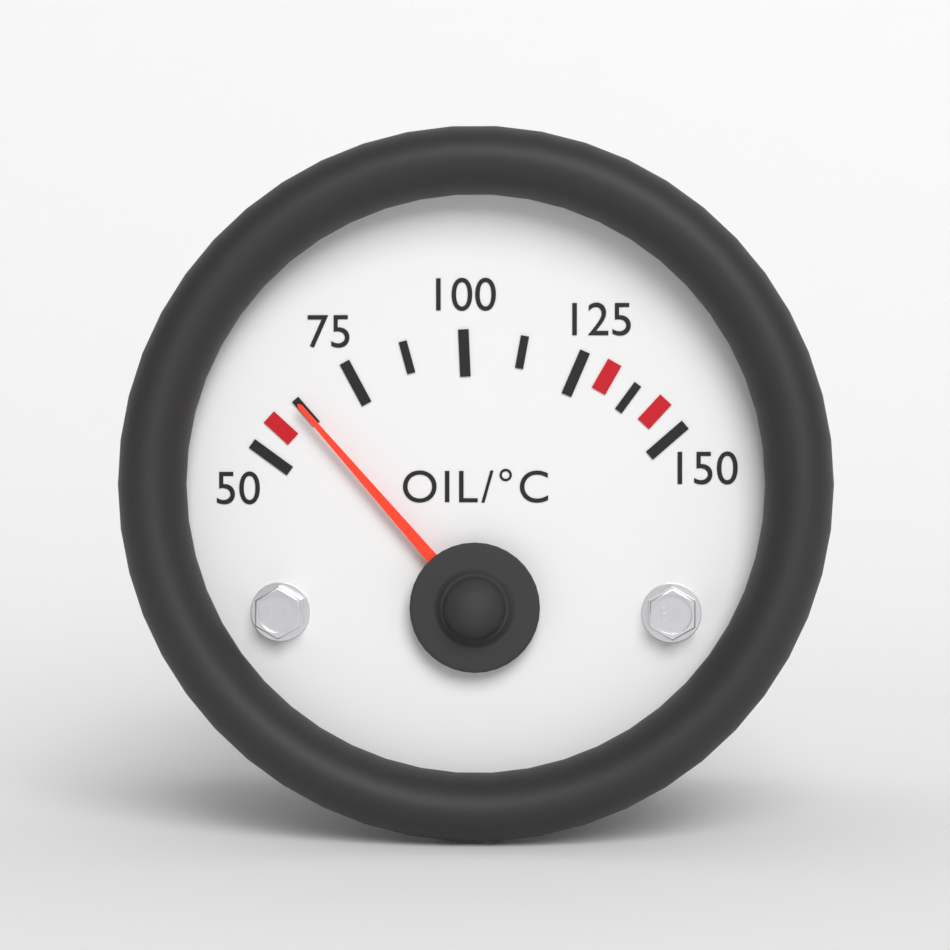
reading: 62.5 °C
